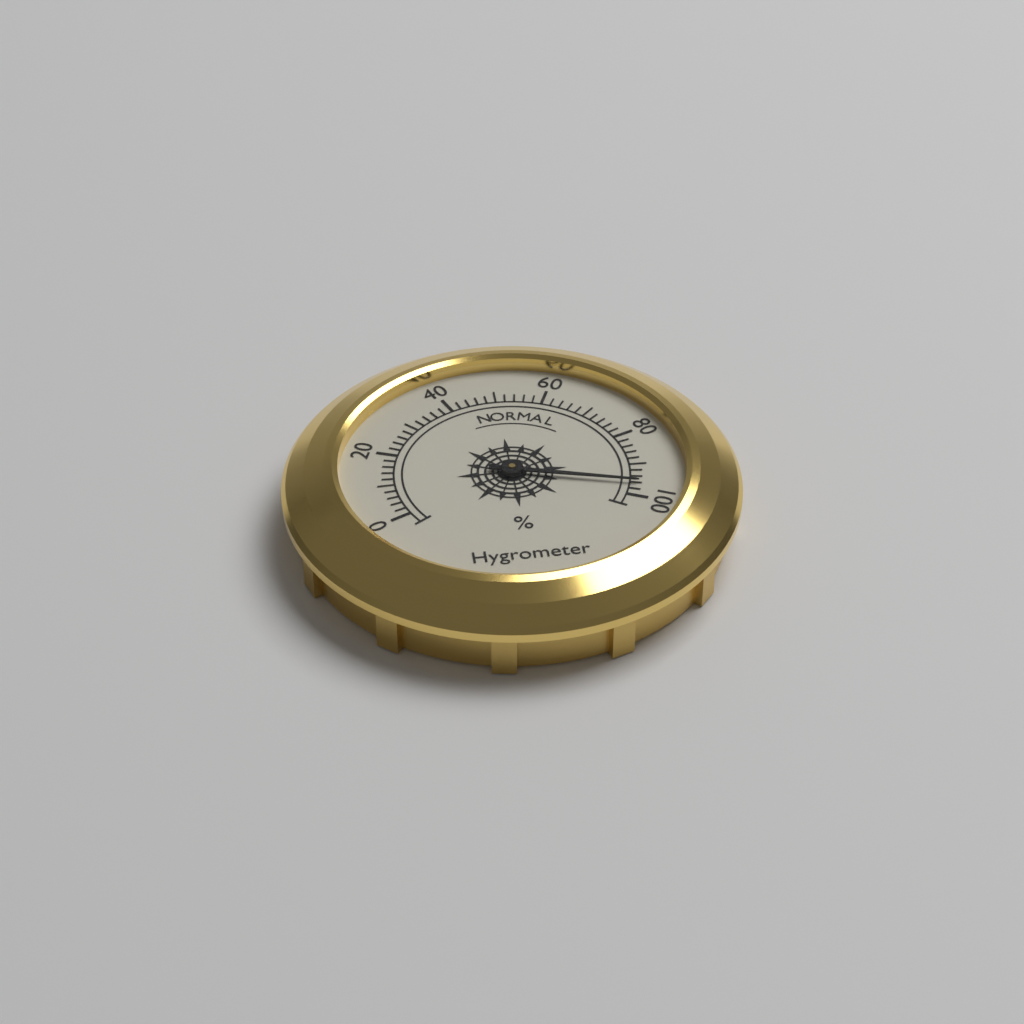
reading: 96 %
